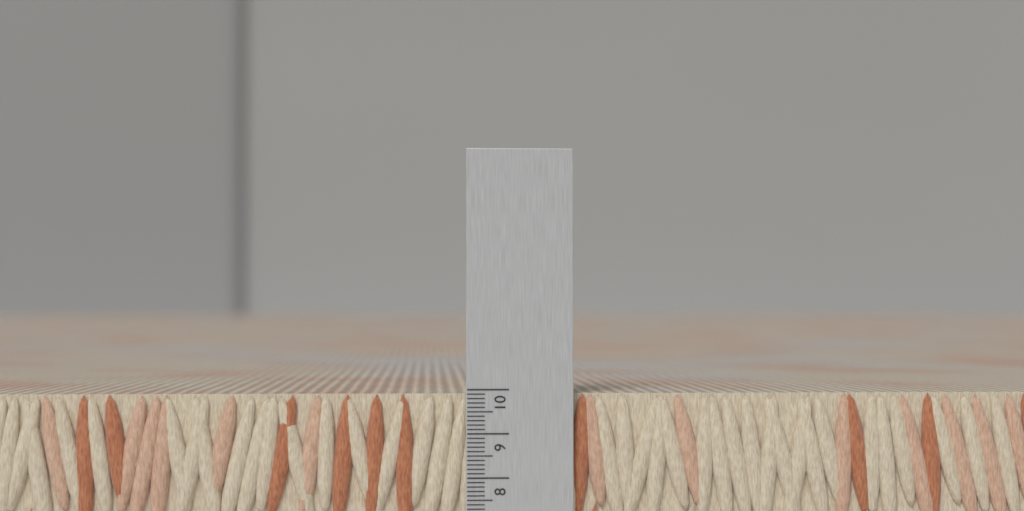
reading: 9.9 (no unit)
